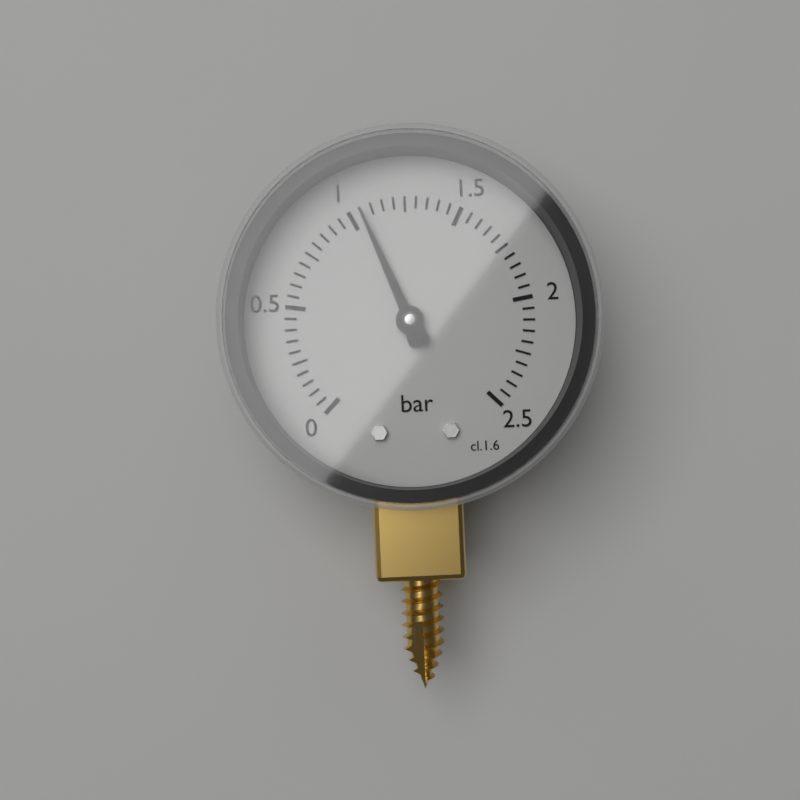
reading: 1.05 bar
